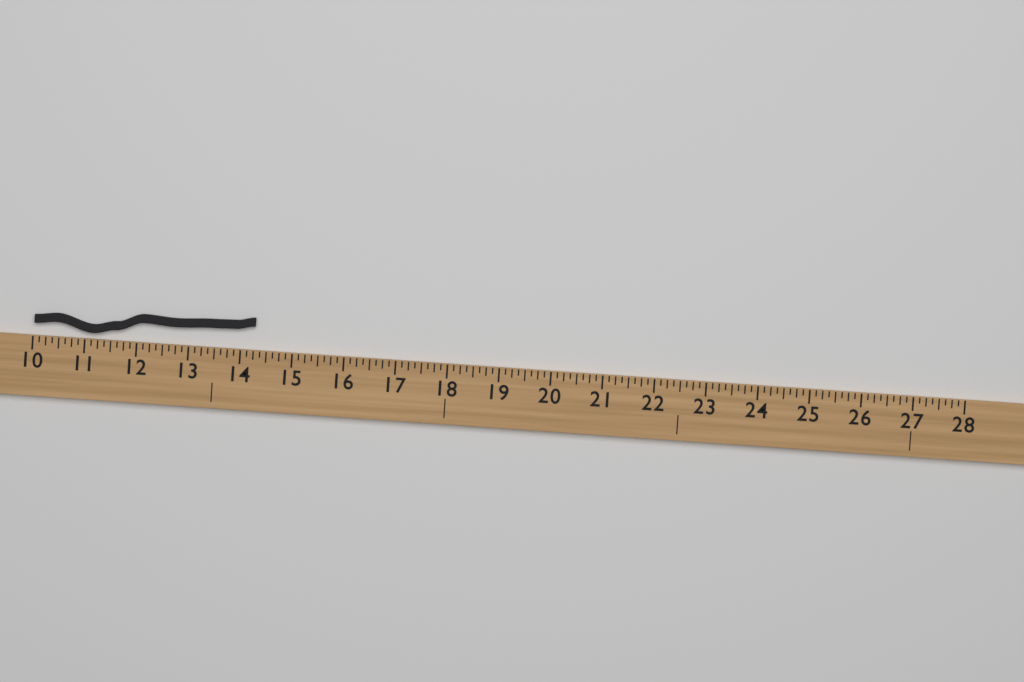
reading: 14.250 (no unit)
